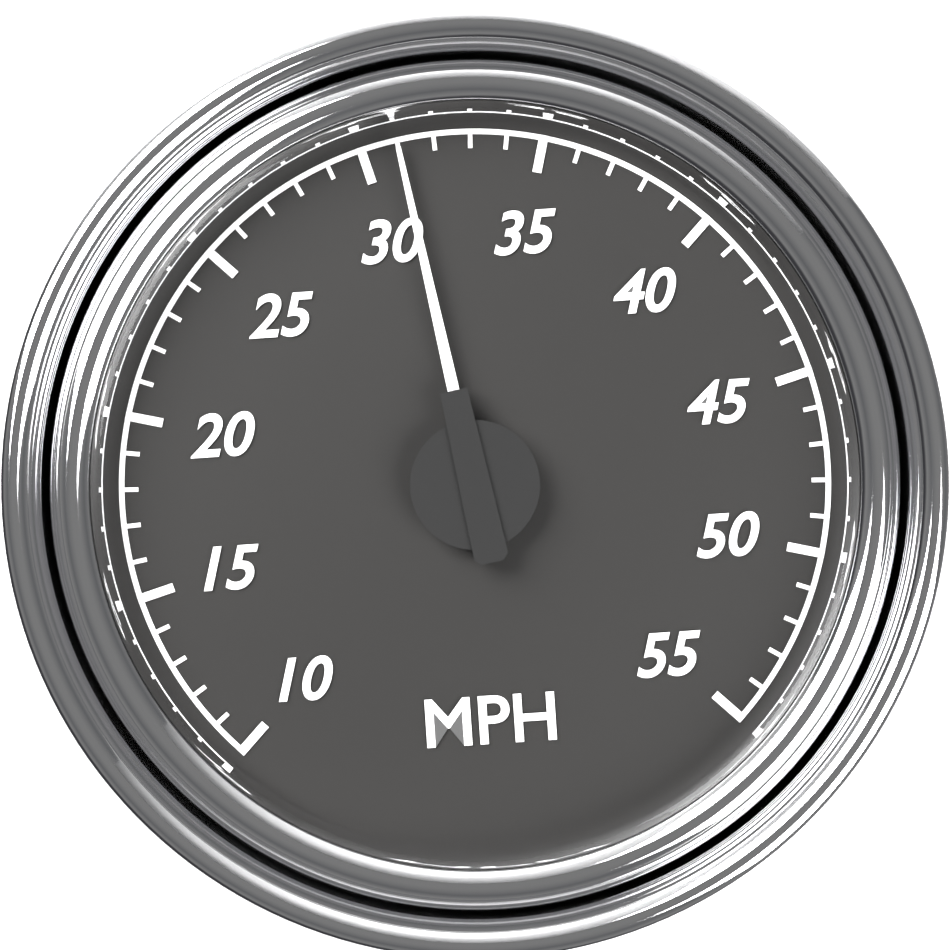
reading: 31 MPH
